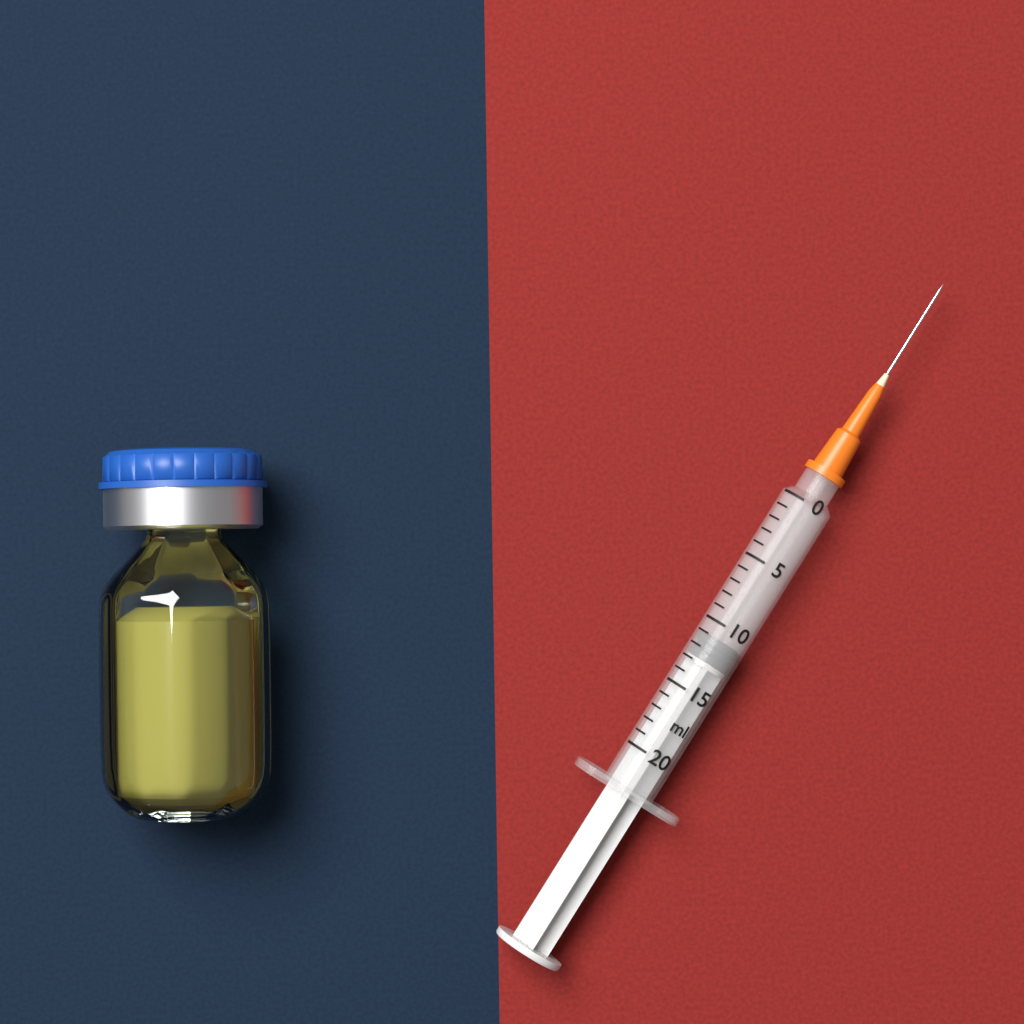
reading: 11 ml
